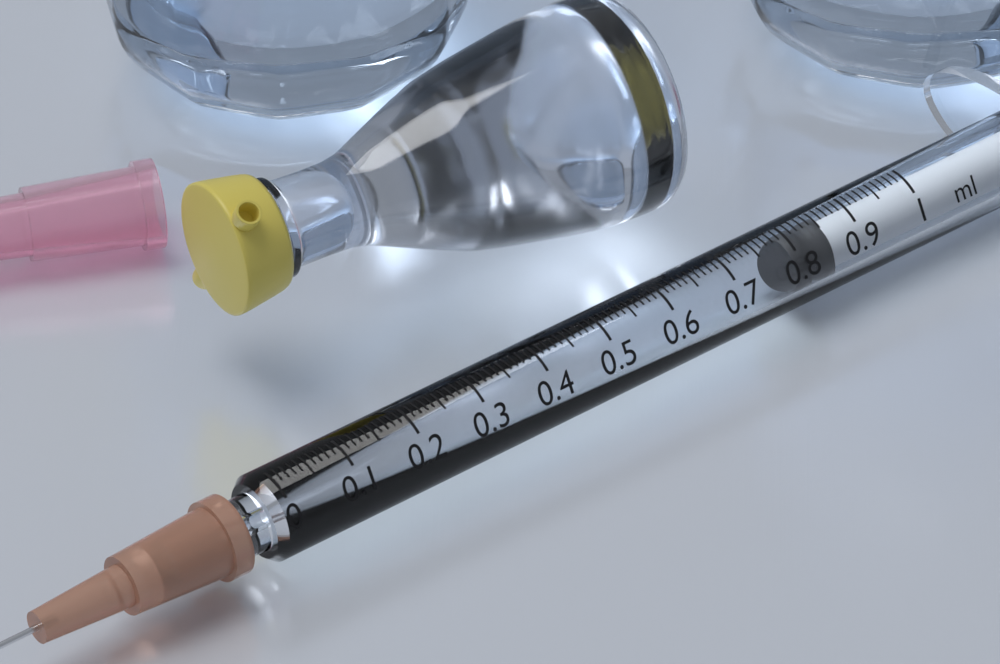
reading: 0.80 ml
